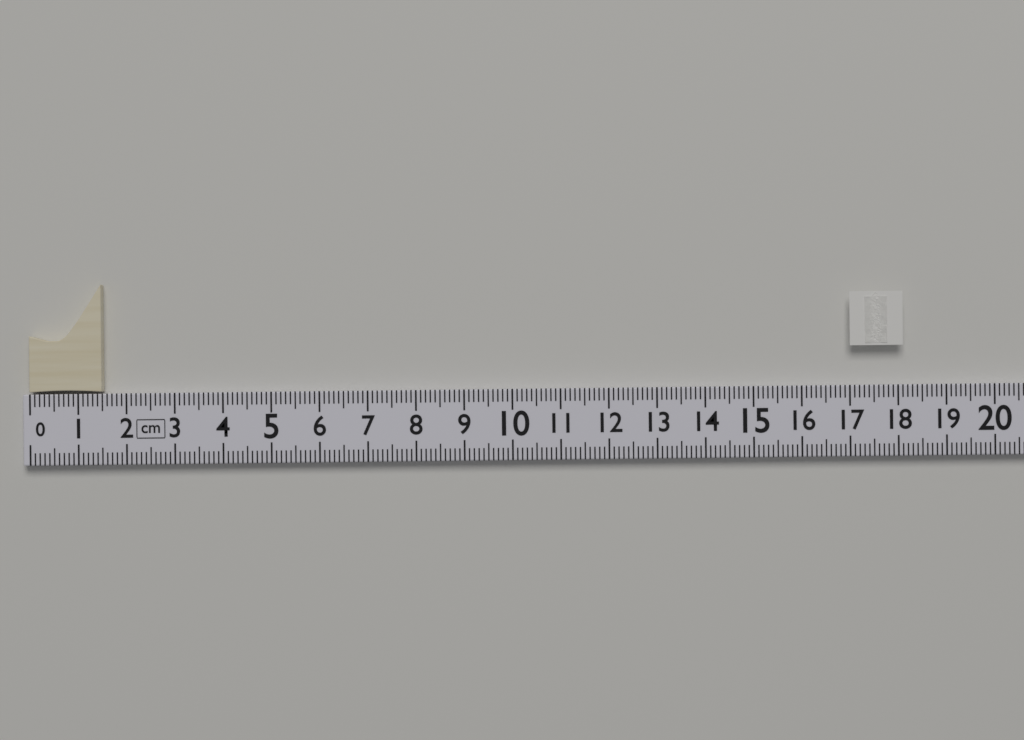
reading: 1.5 cm
